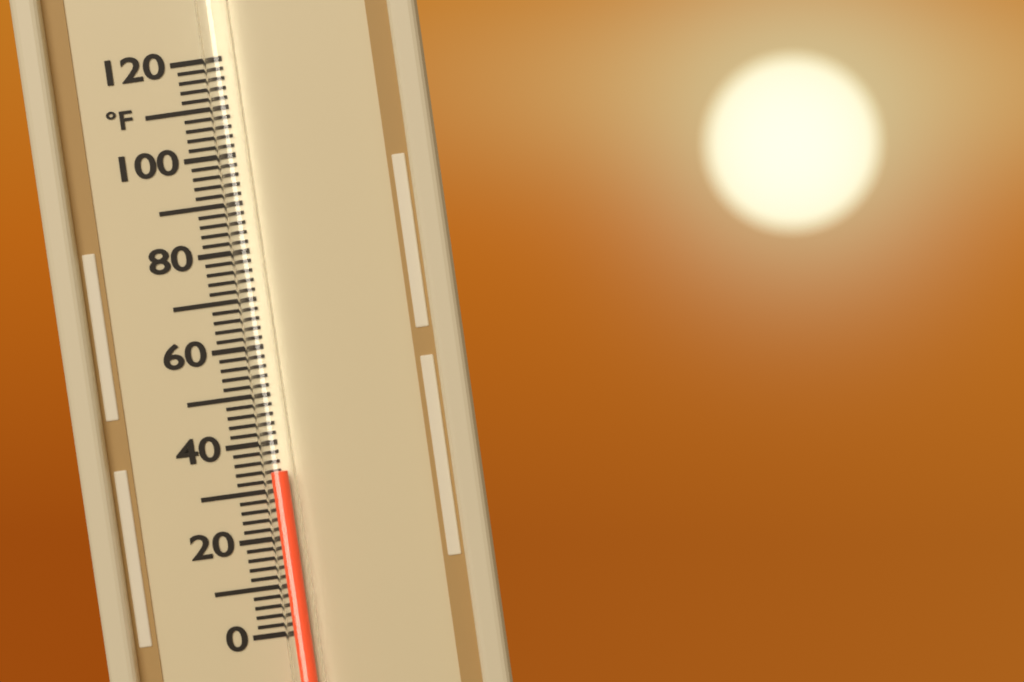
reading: 34 °F
